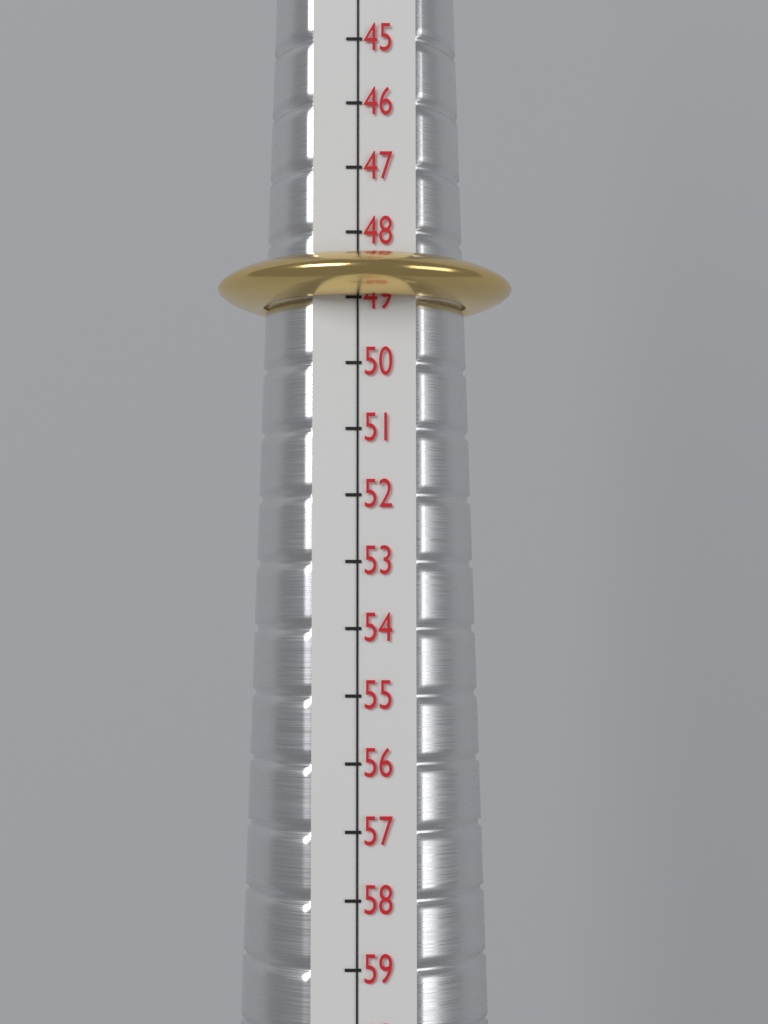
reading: 49 (no unit)
